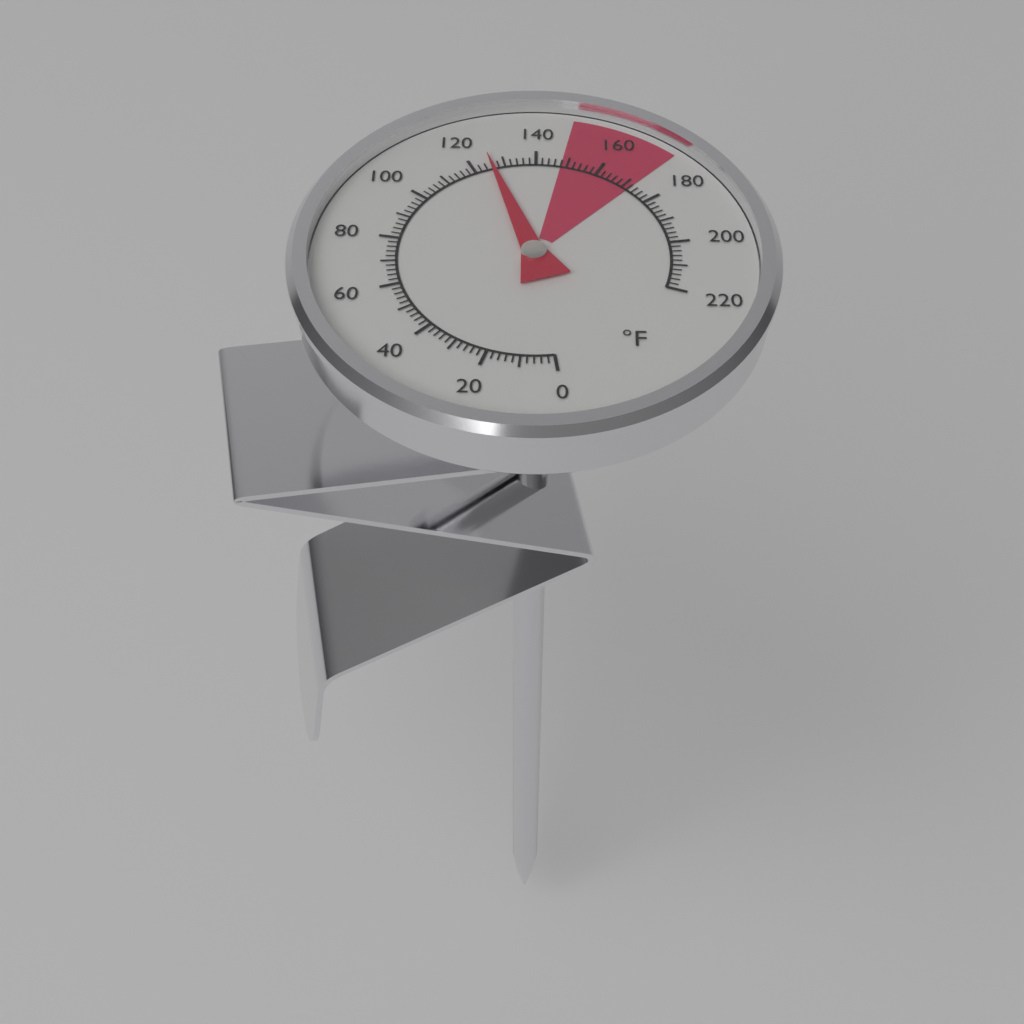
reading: 126 °F
